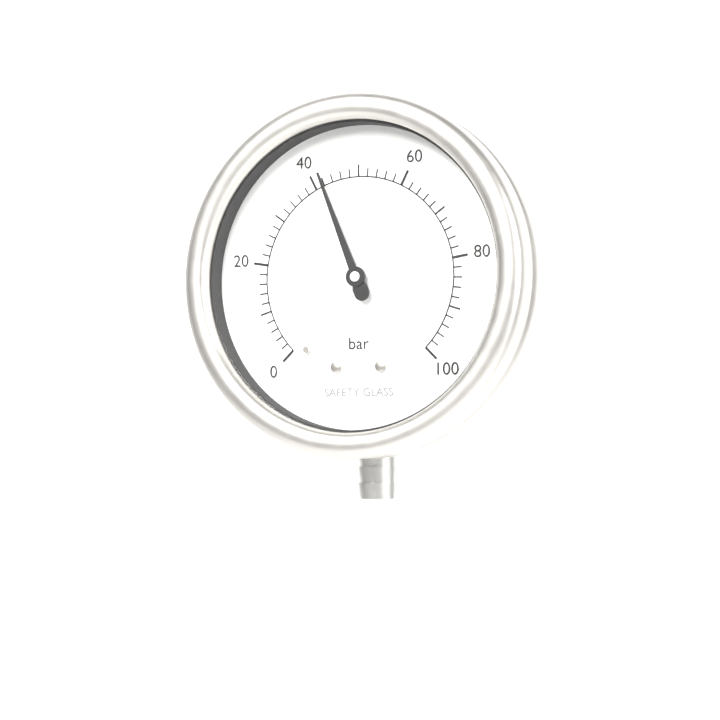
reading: 42 bar
